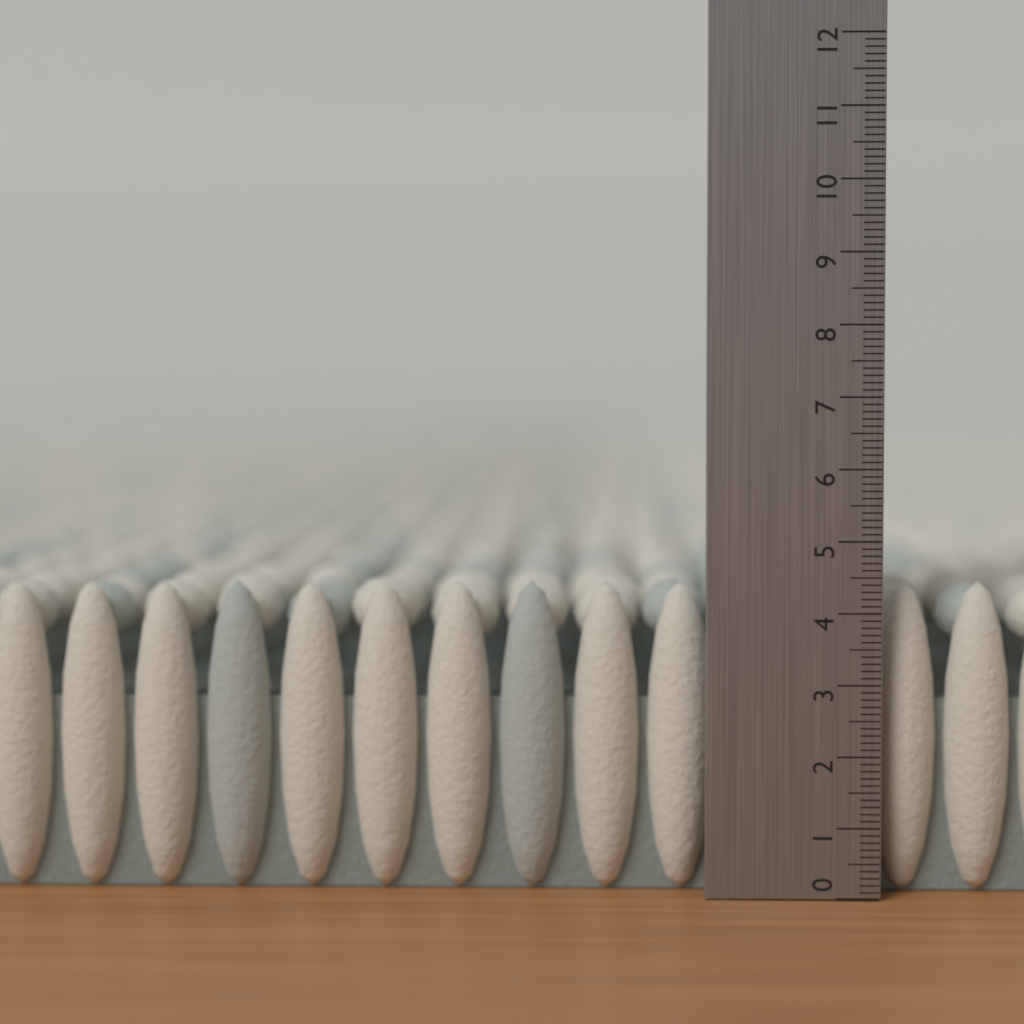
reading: 4.4 (no unit)
